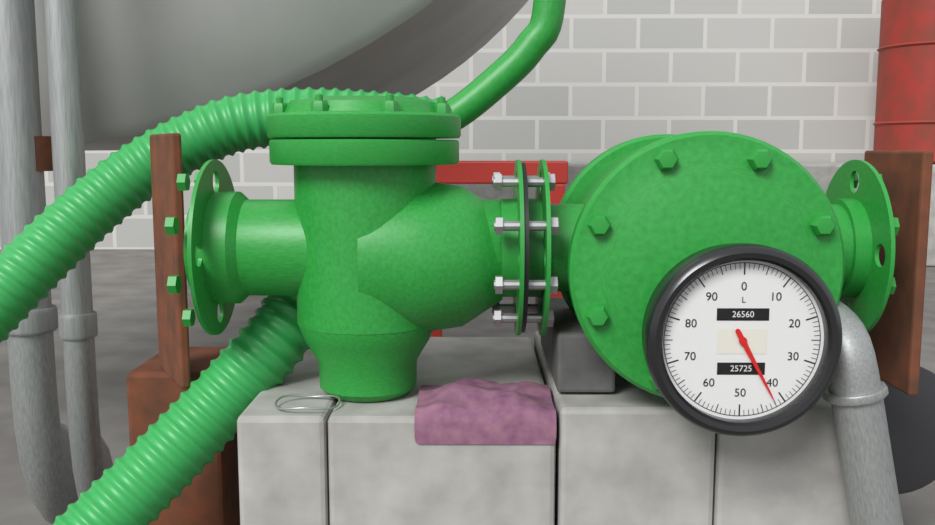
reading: 42 L
